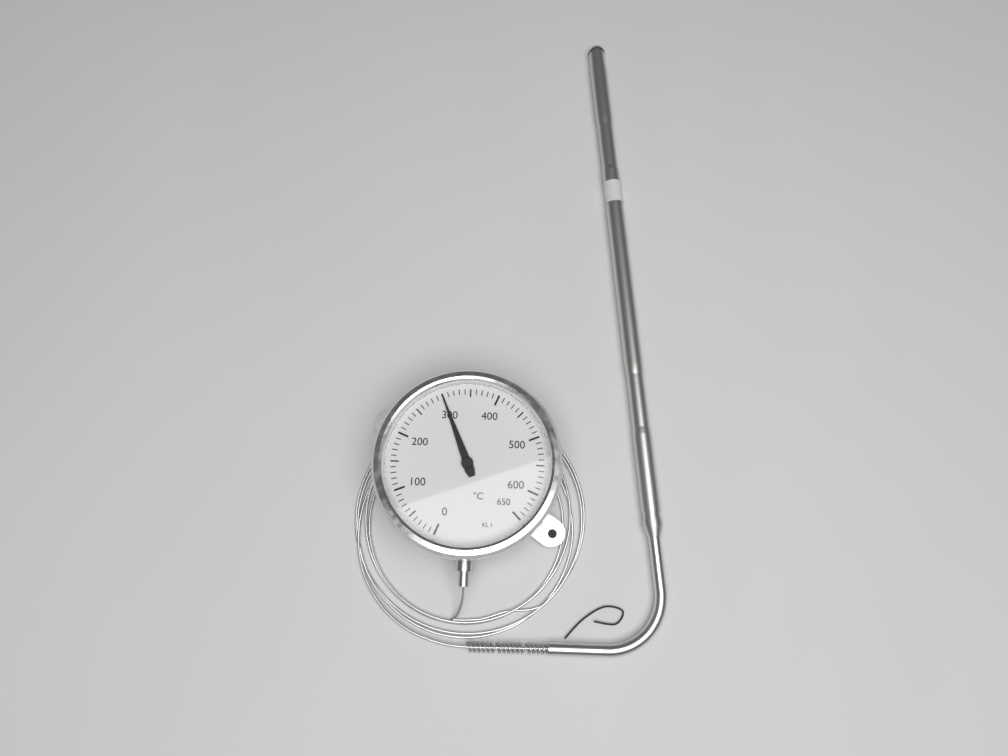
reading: 300 °C
